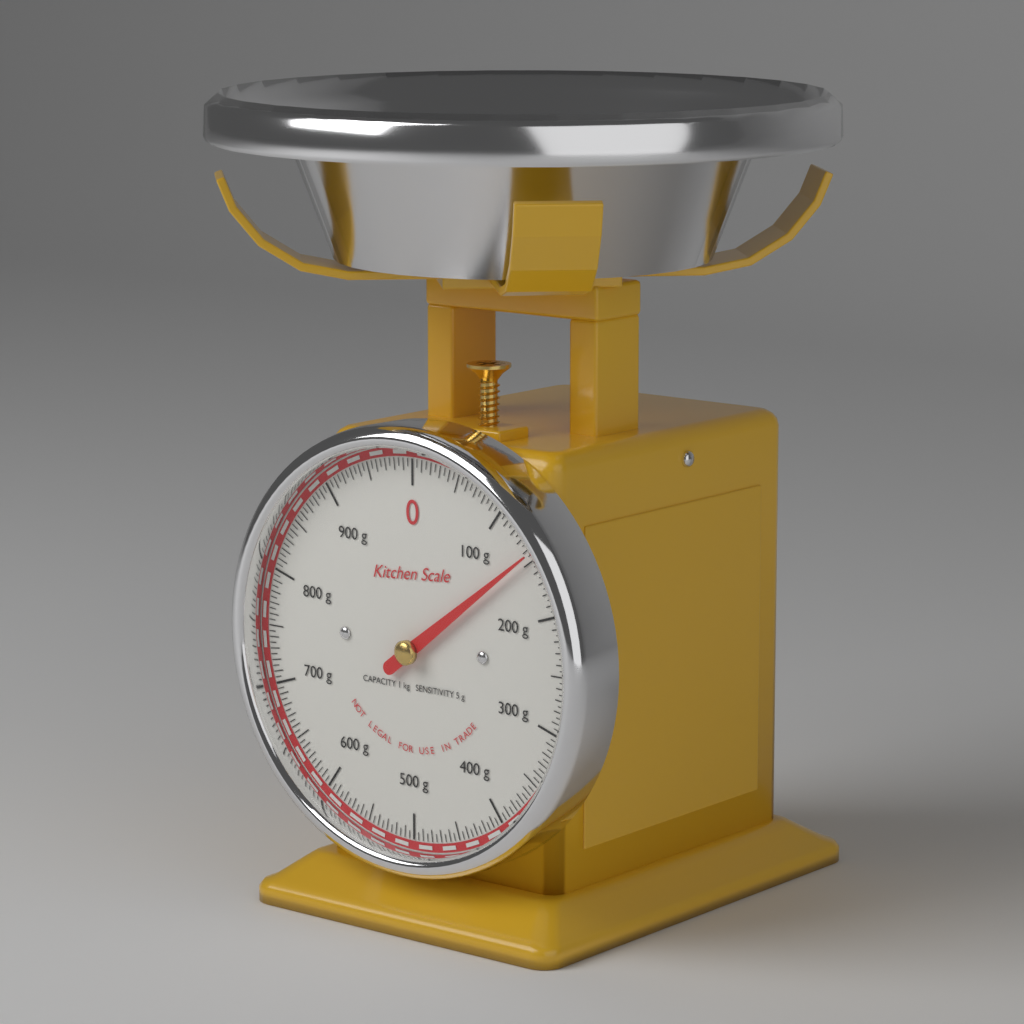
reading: 145 g
